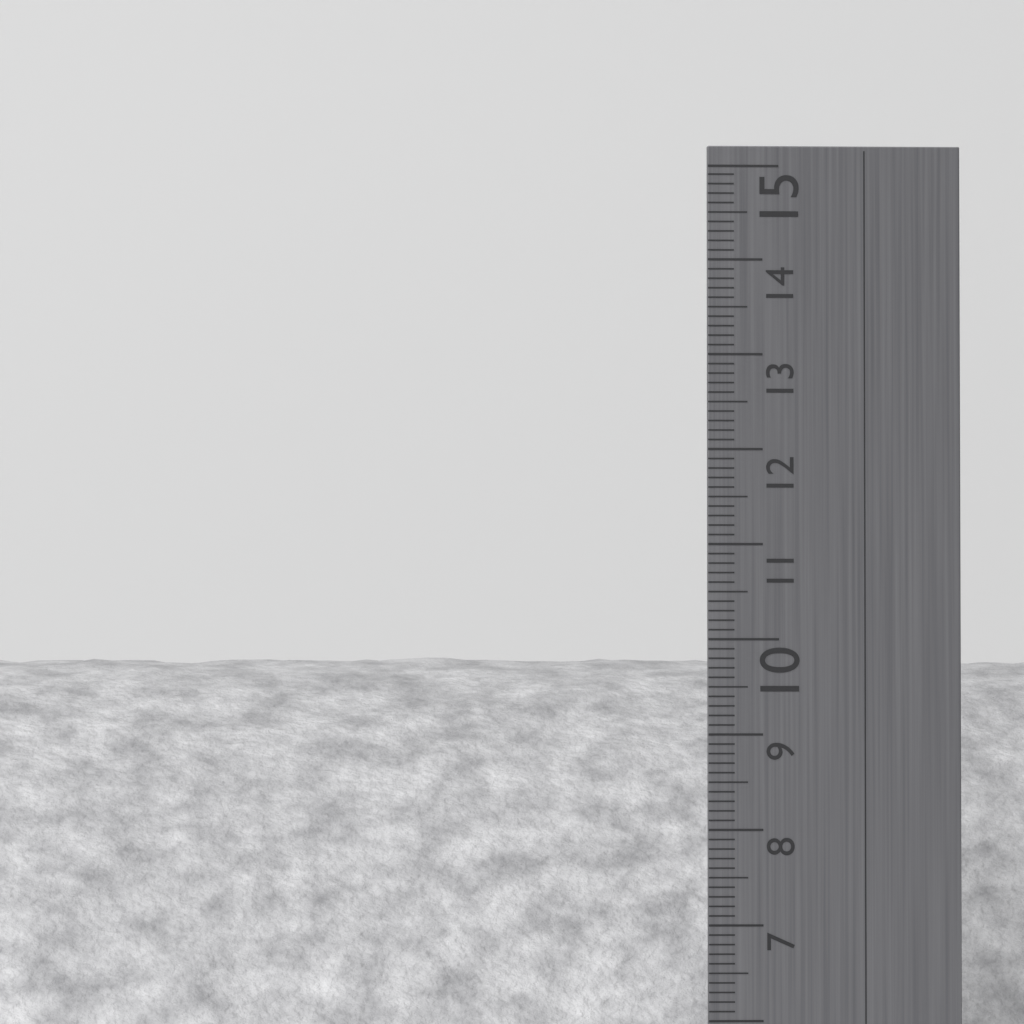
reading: 10.0 cm
